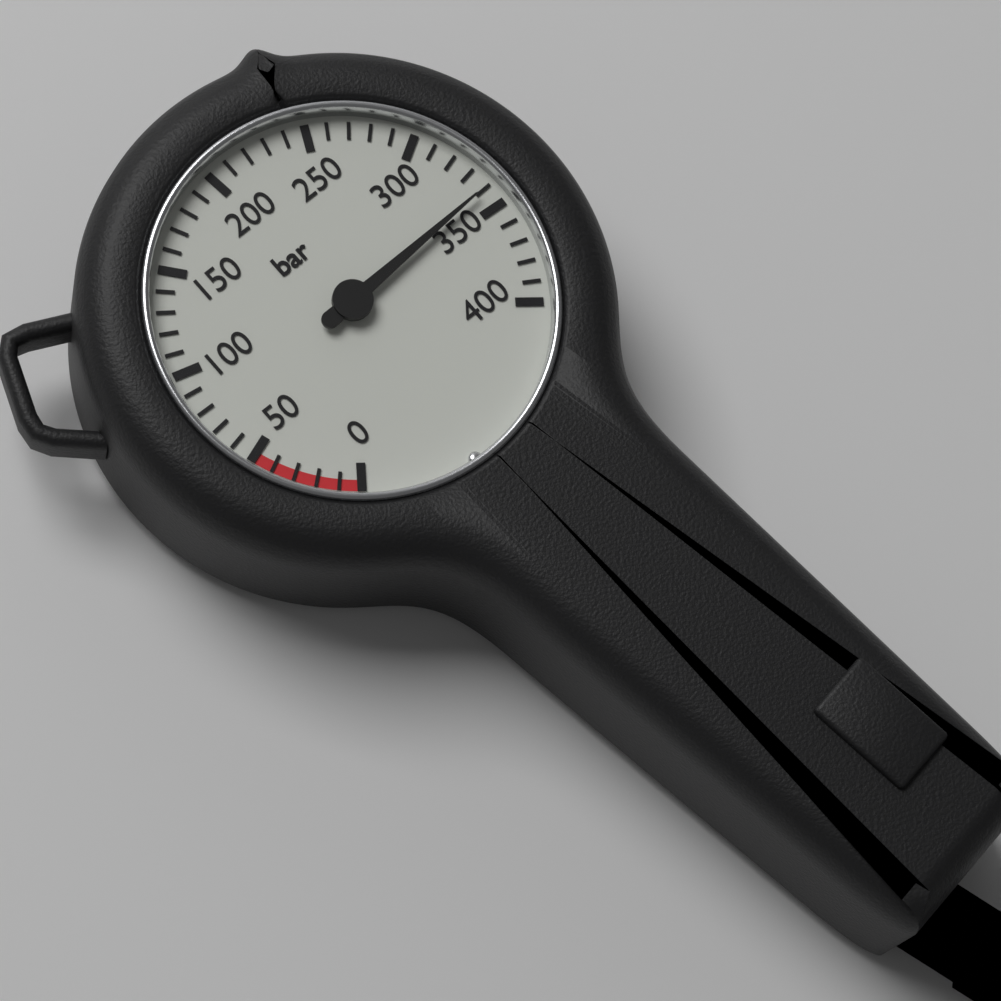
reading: 340 bar
